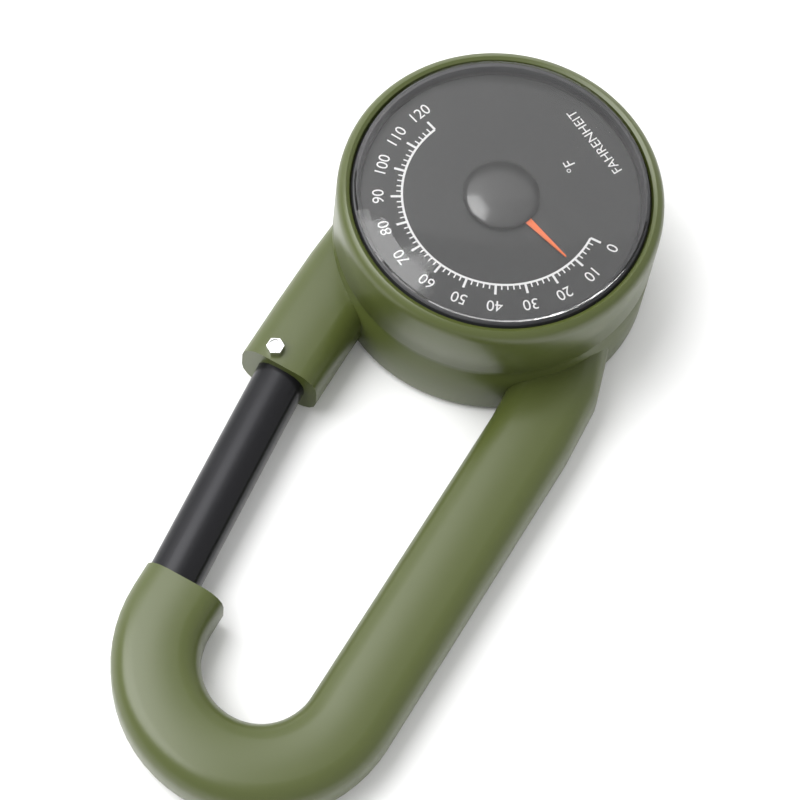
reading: 12 °F
